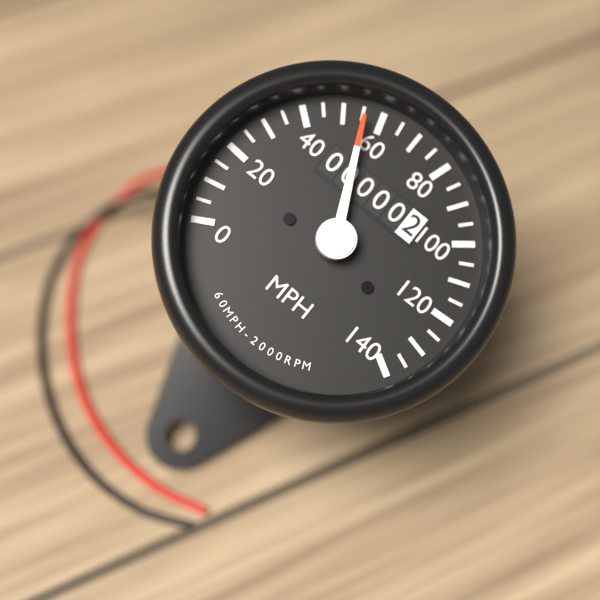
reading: 55 MPH
